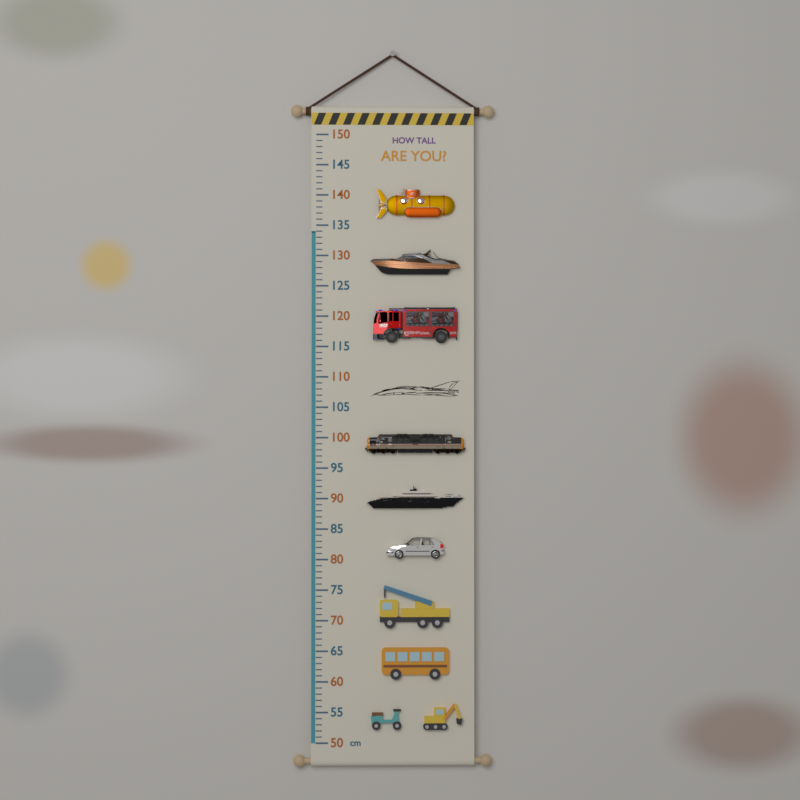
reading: 134 cm
